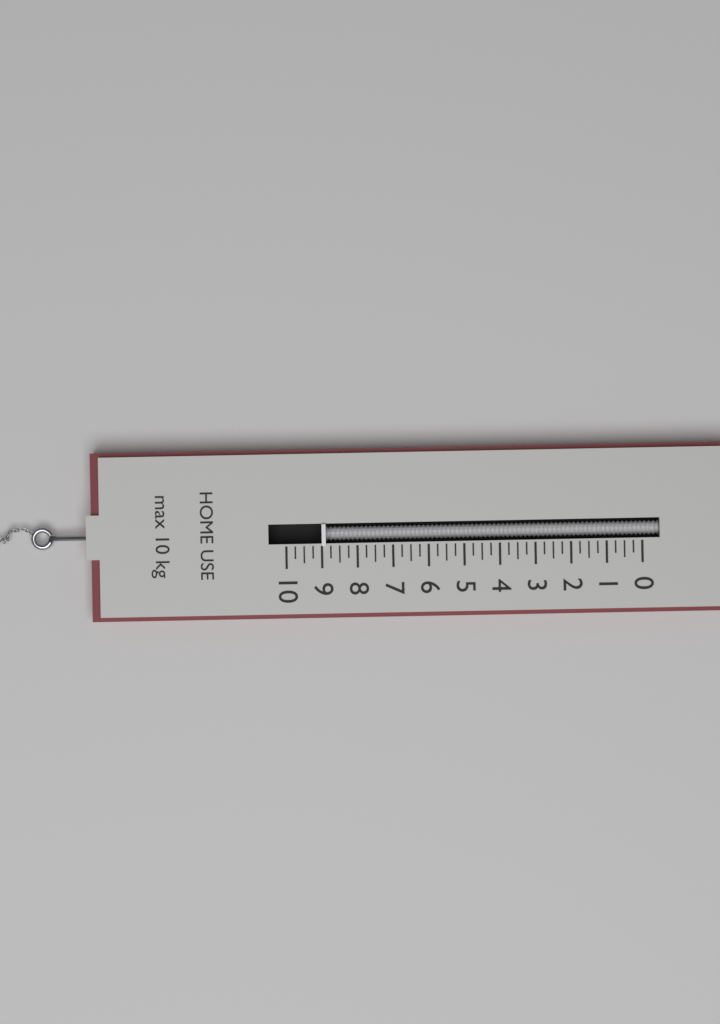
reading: 9.00 kg
